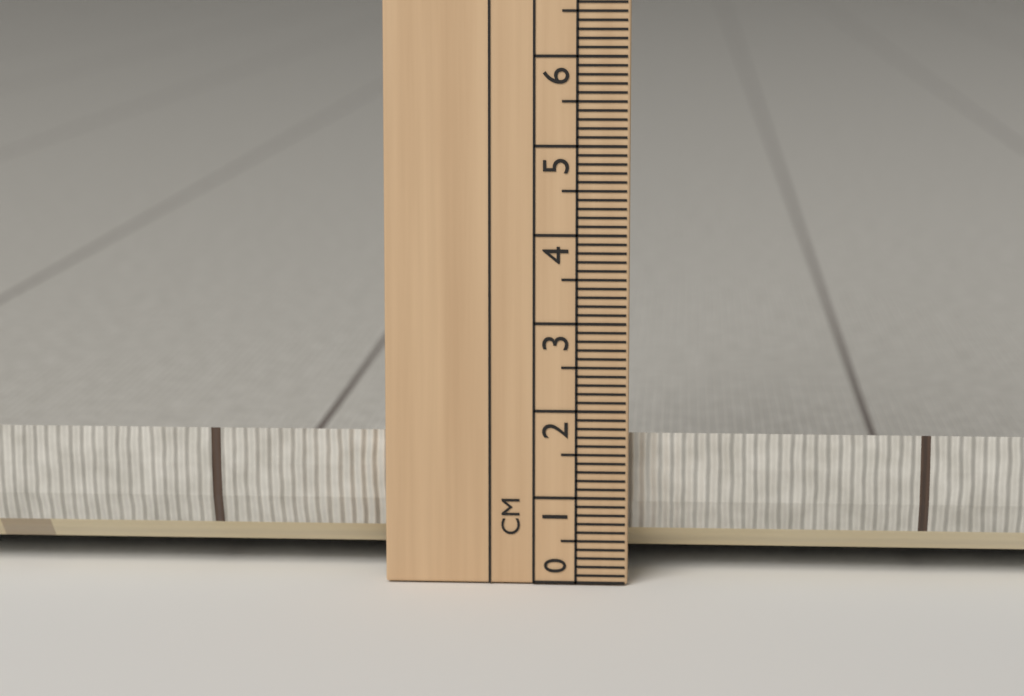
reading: 1.7 cm
